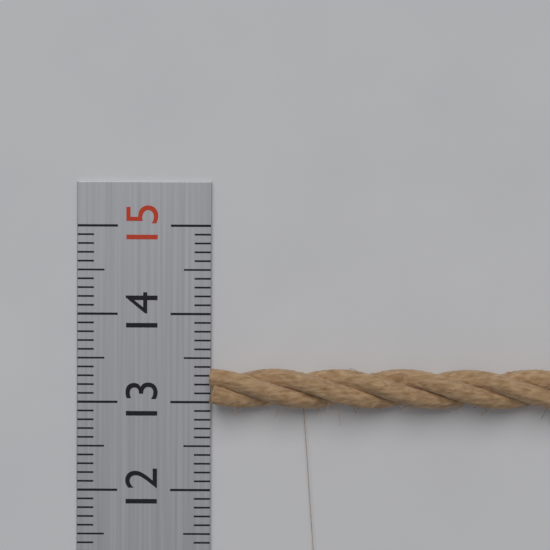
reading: 13.4 (no unit)
